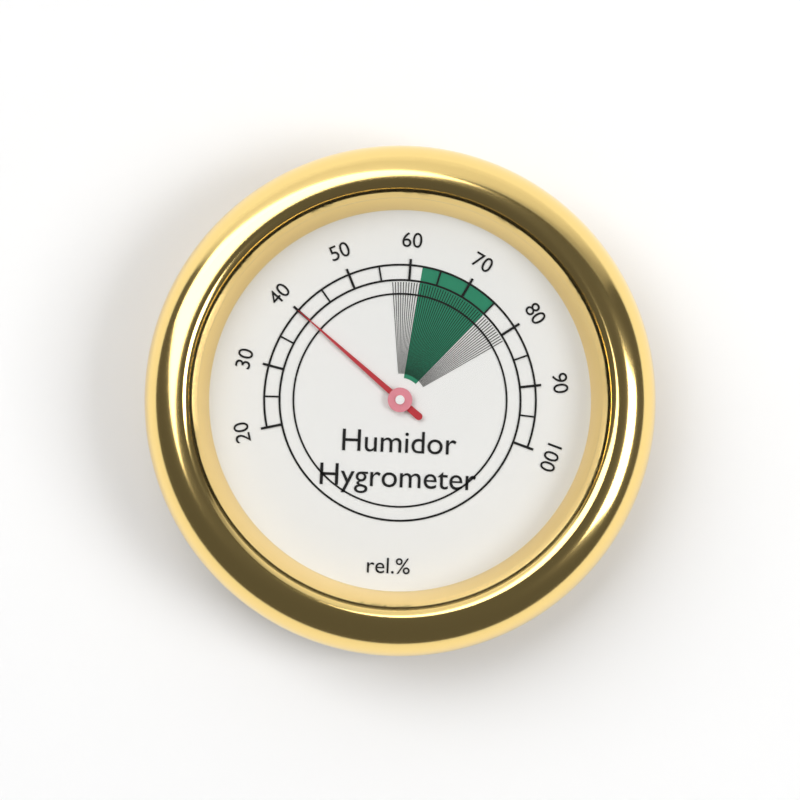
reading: 40 %
